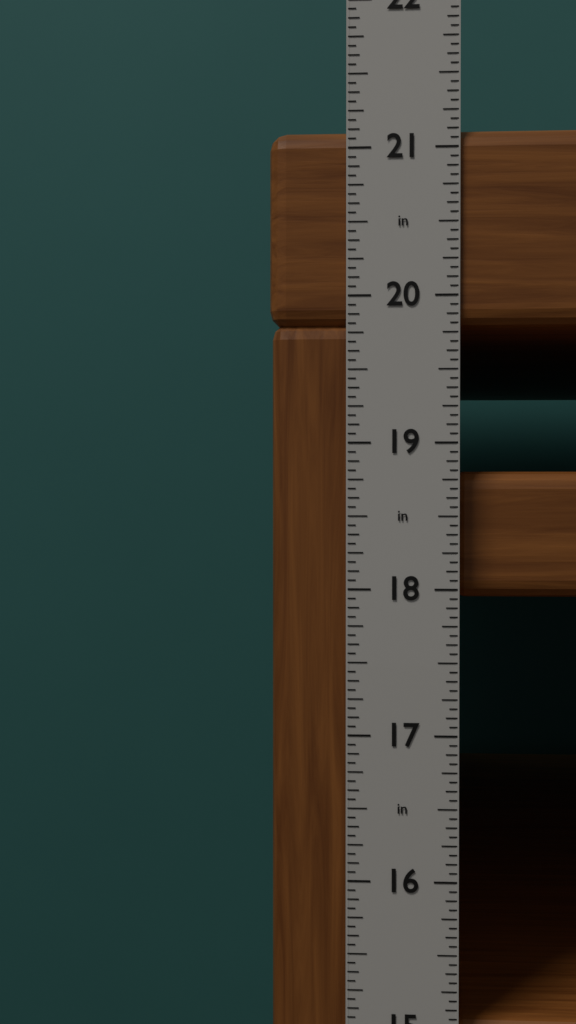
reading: 21.1250 in
